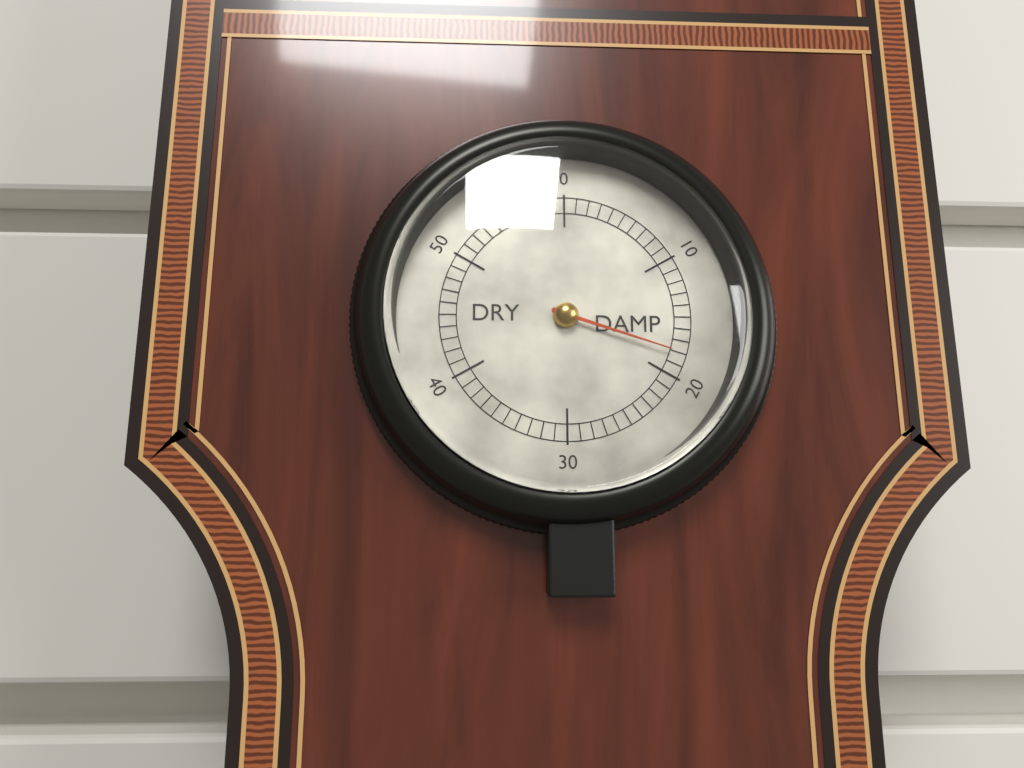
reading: 18 (no unit)
